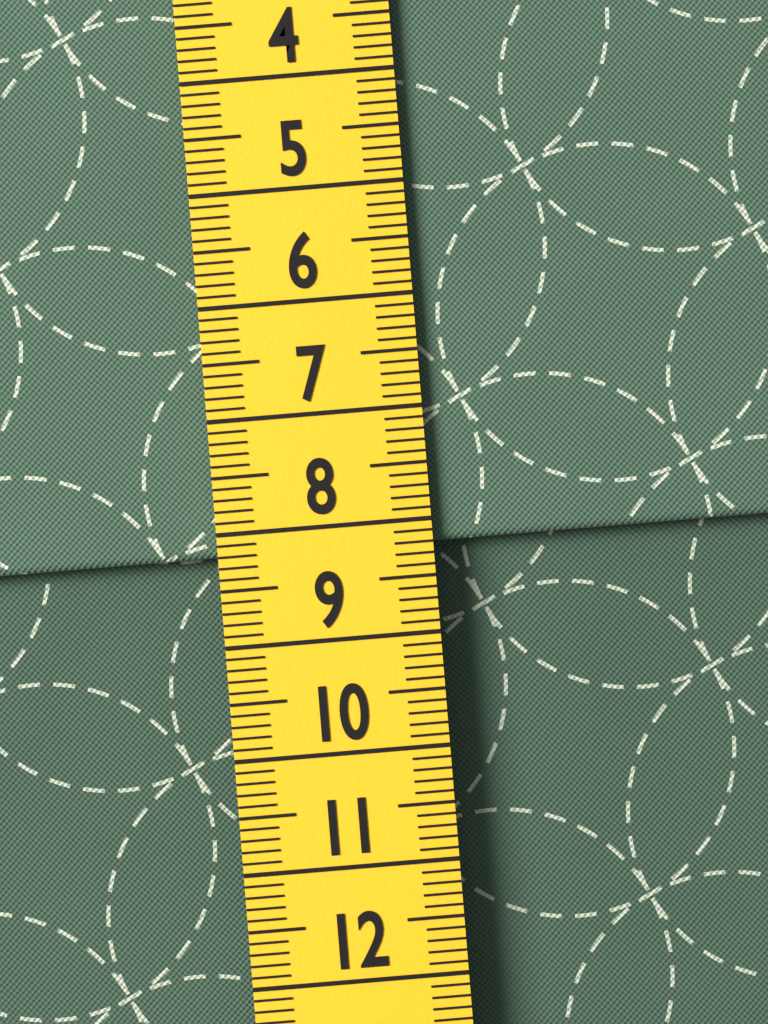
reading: 8.2 cm
